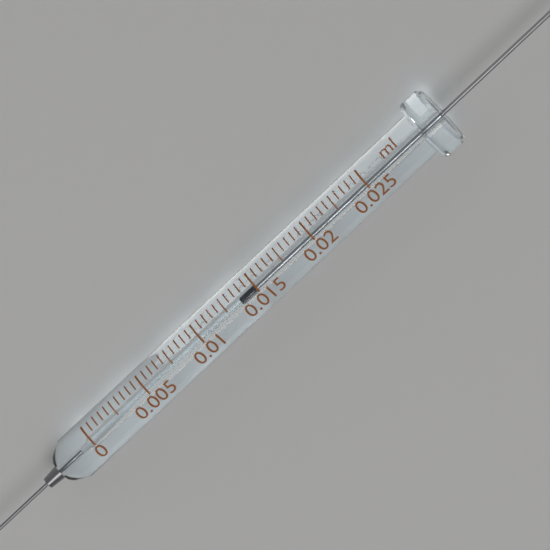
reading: 0.0135 ml
